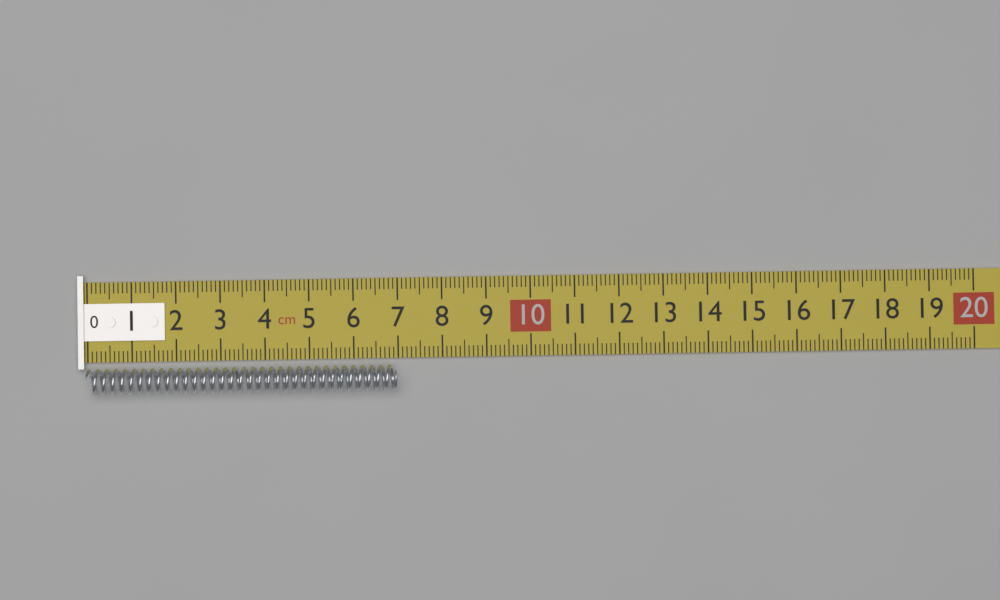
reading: 7.0 cm
